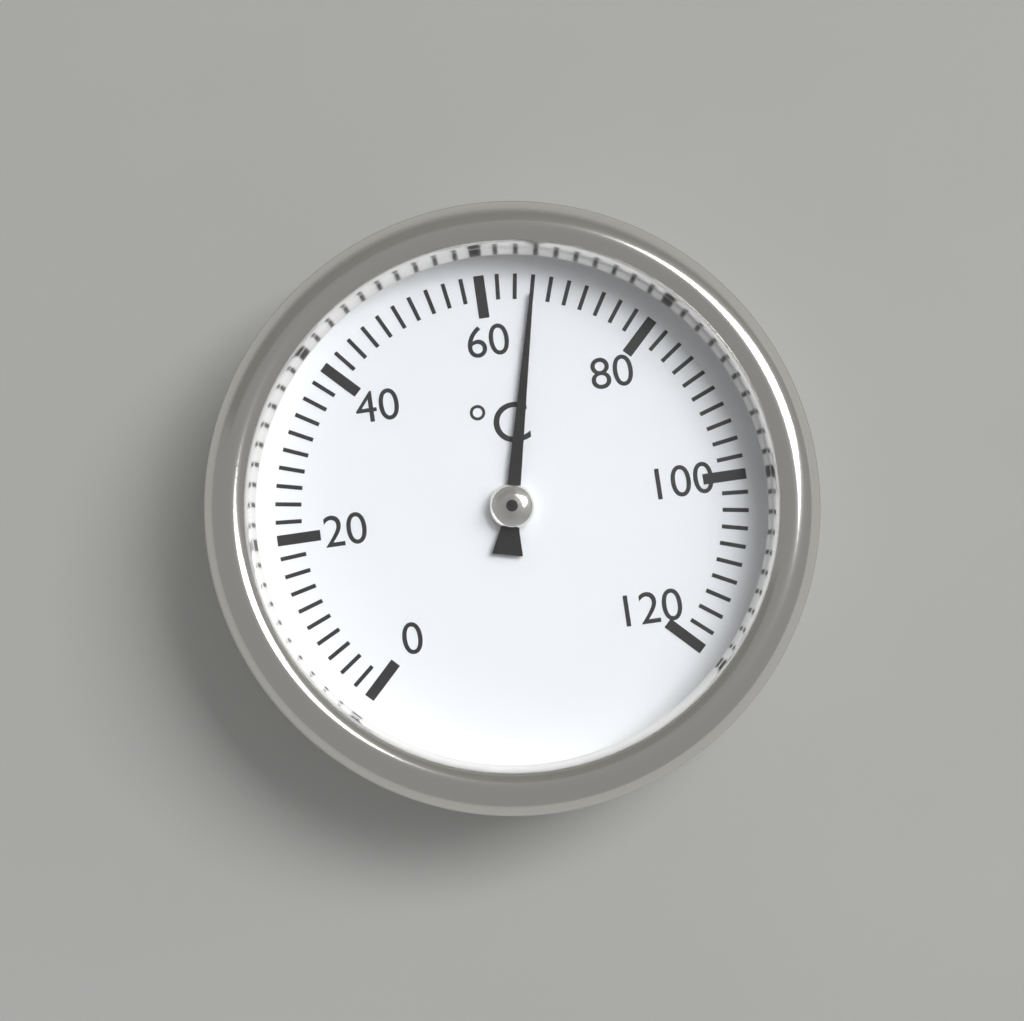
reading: 66 °C
